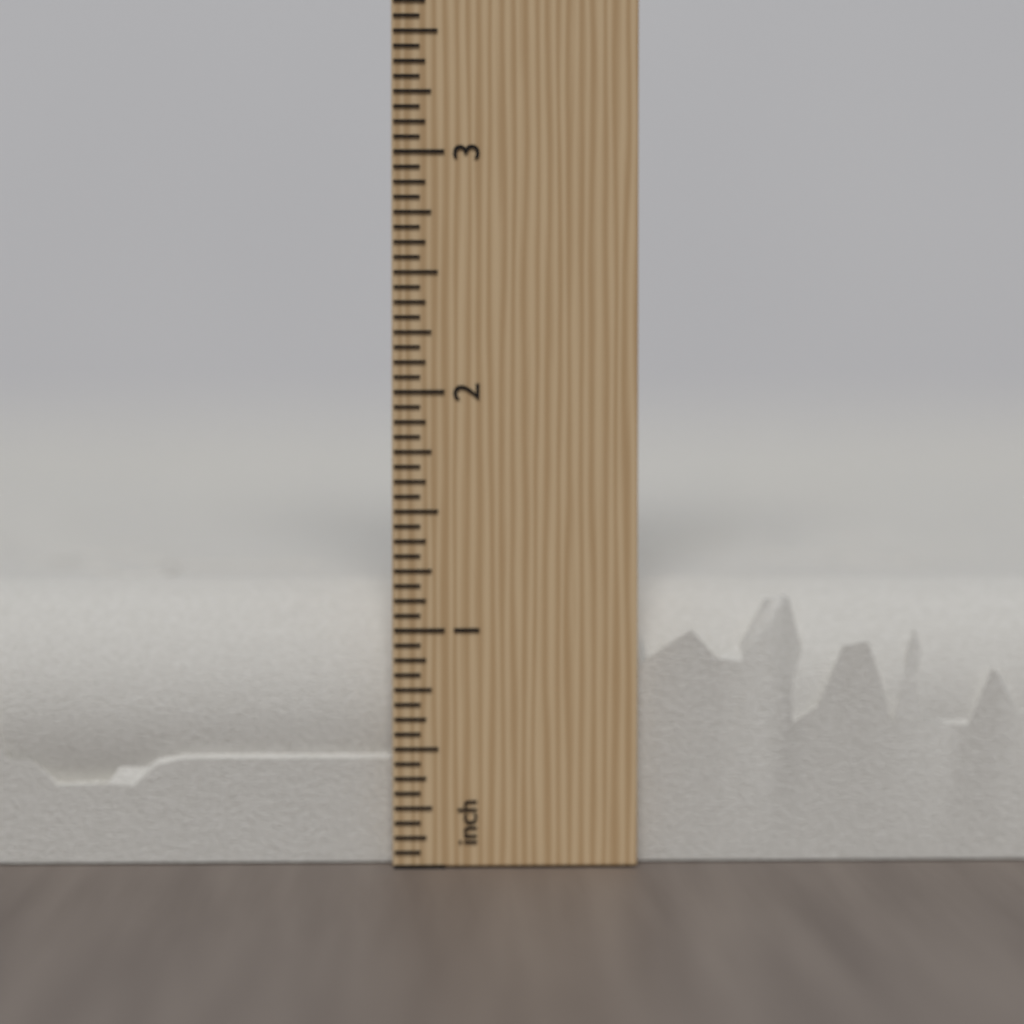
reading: 1.1875 inch
